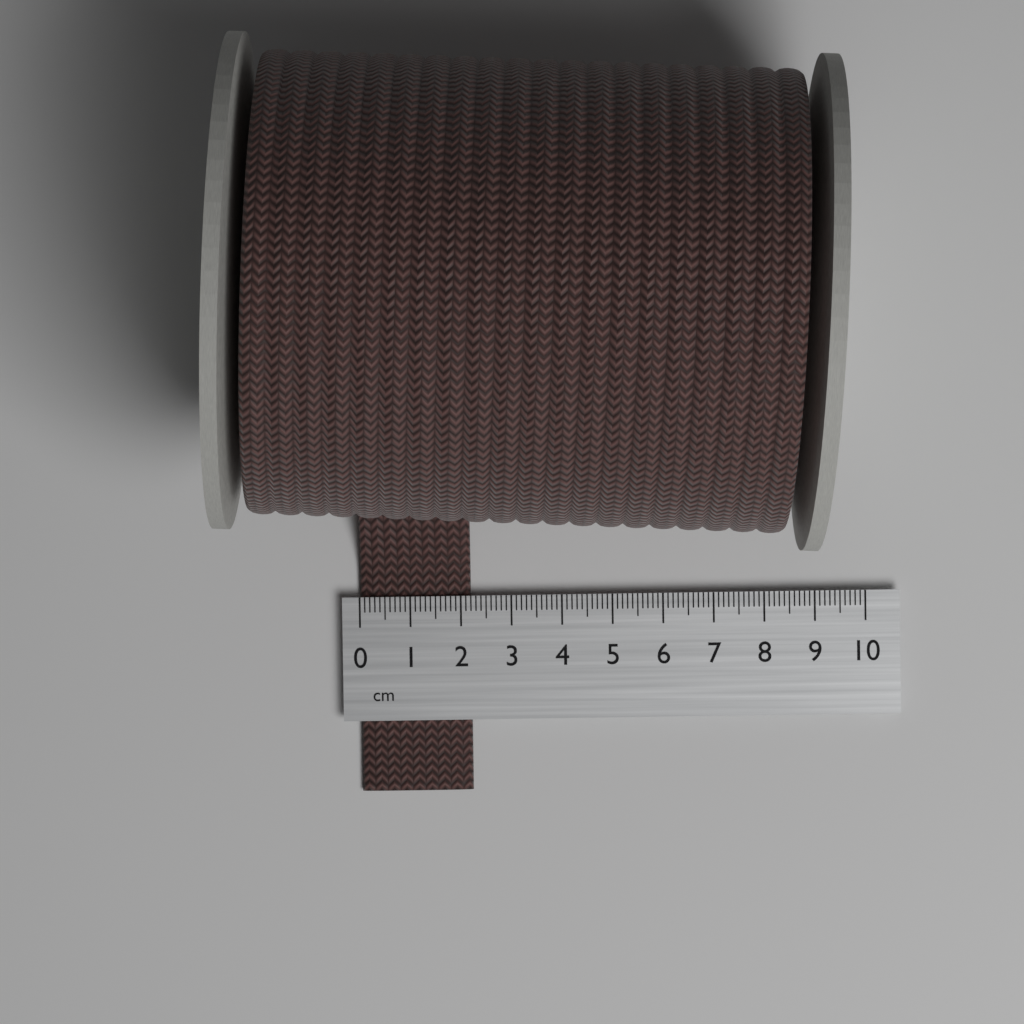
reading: 2.2 cm
